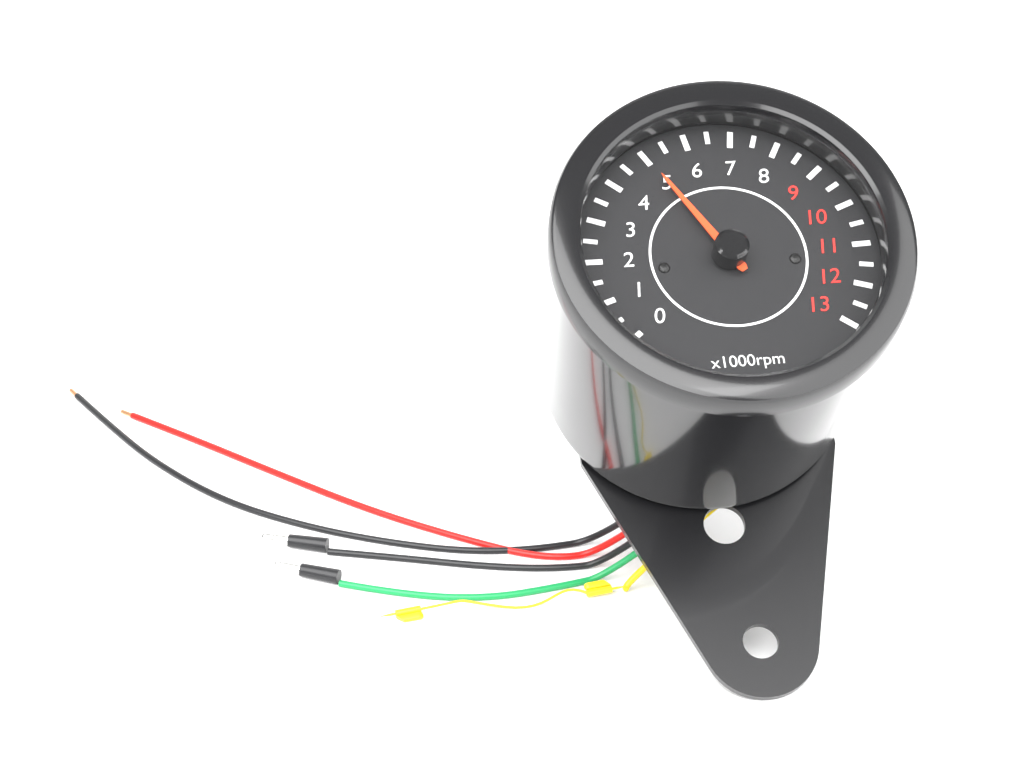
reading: 5.0 x1000rpm
